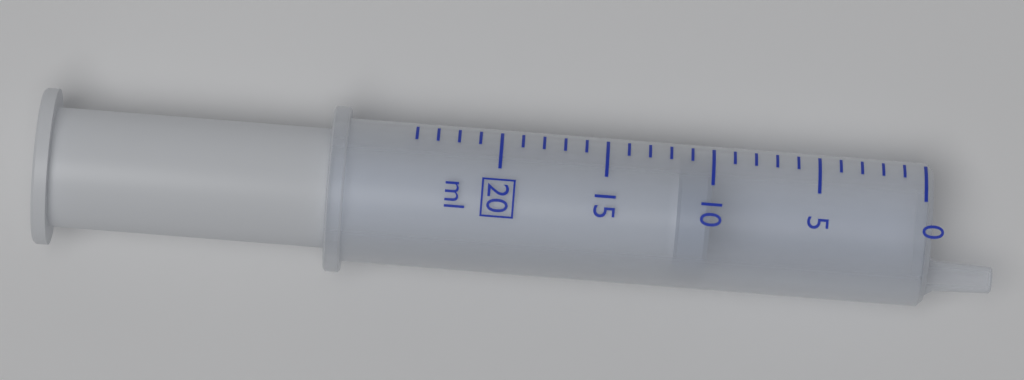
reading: 10 ml
